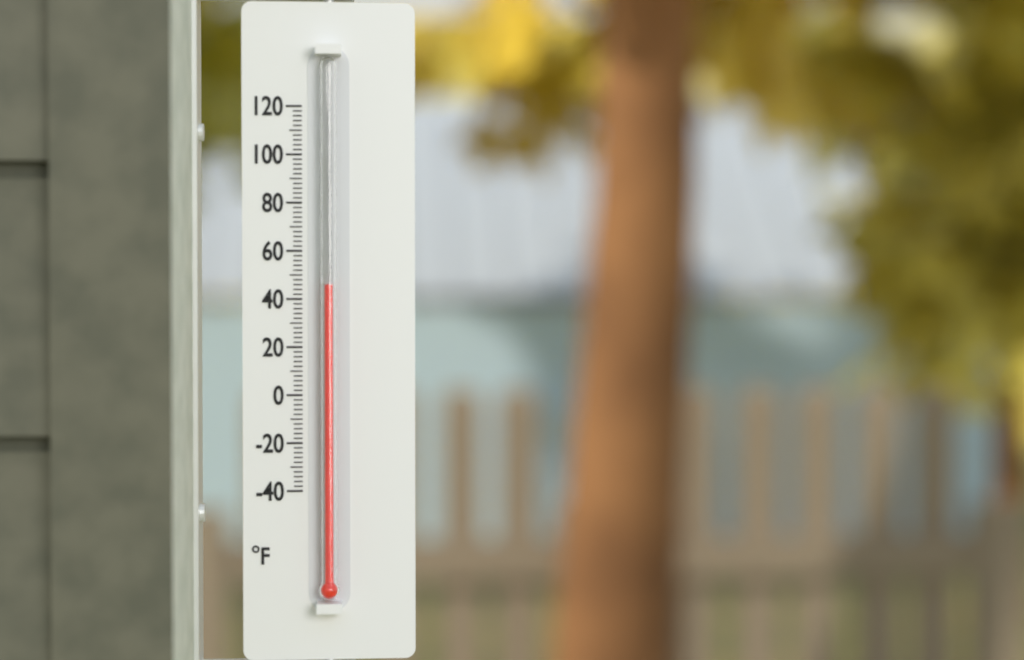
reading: 46 °F
